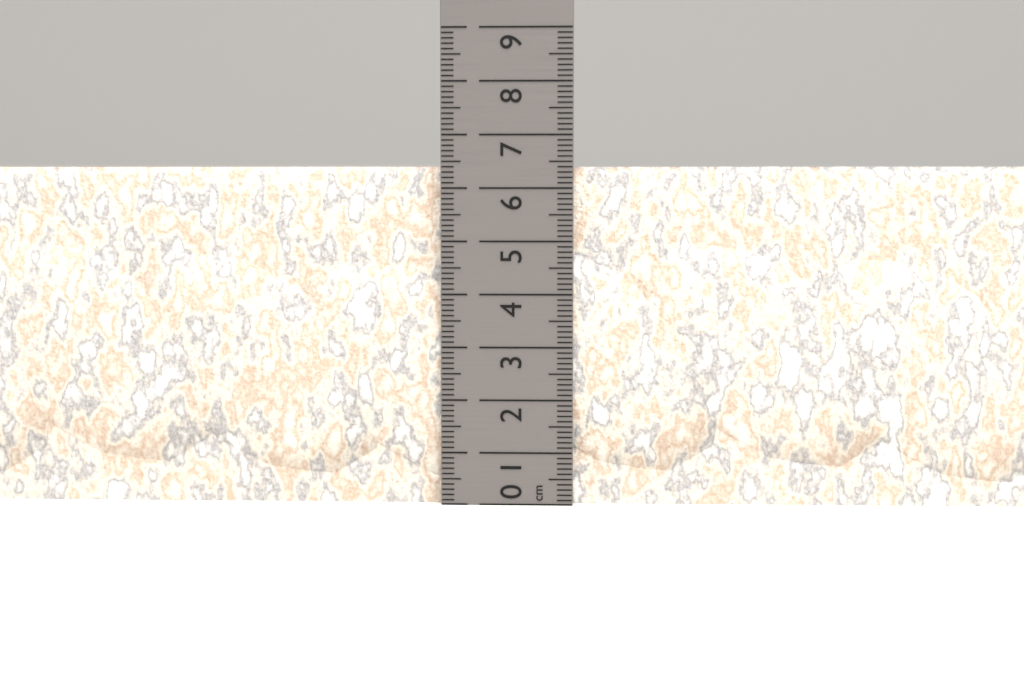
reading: 6.4 cm
